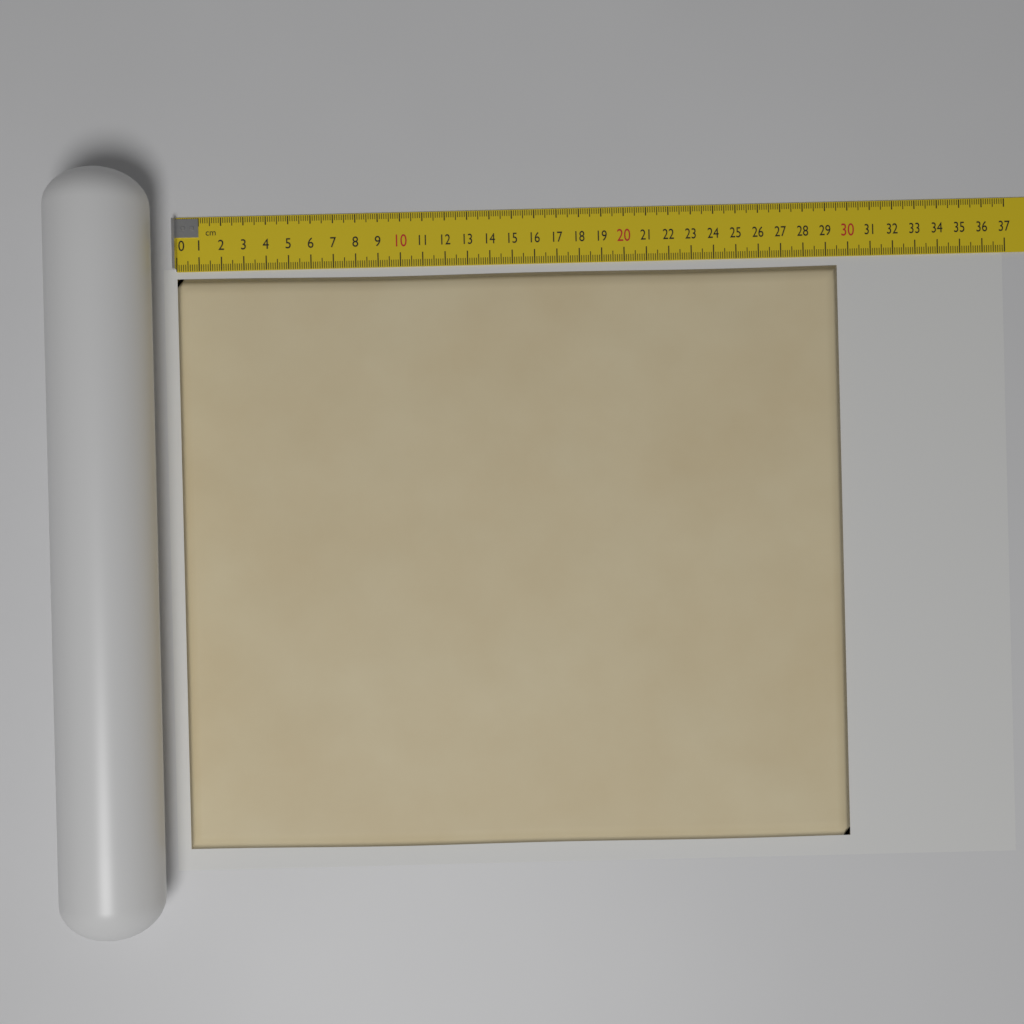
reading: 29.5 cm
